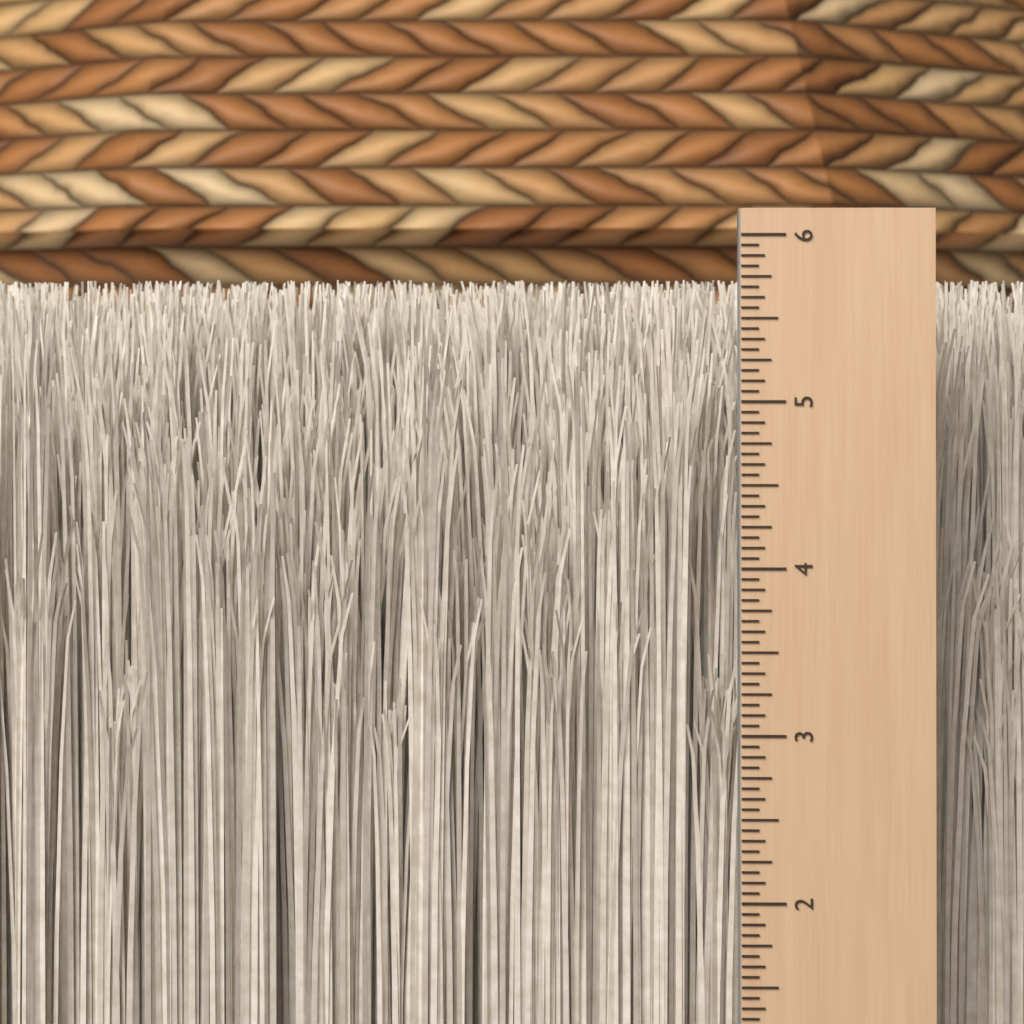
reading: 5.7500 in
